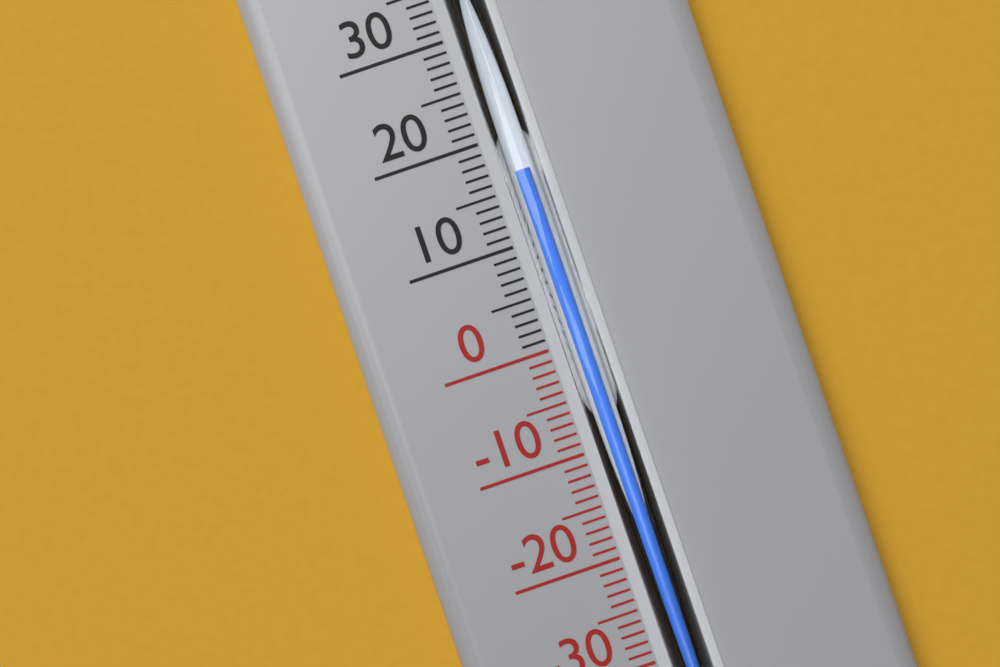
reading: 16 °C
